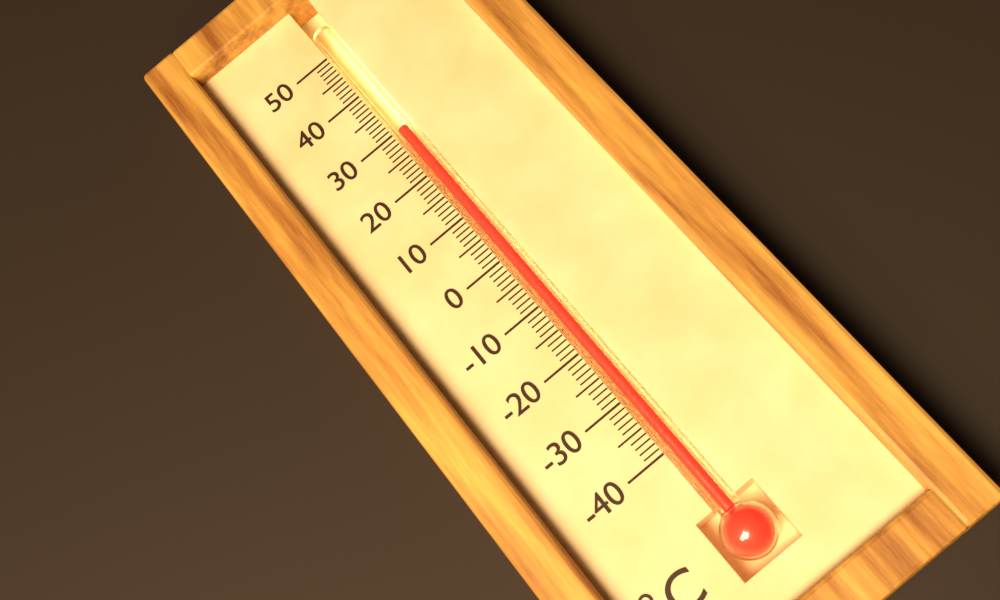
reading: 30 °C
